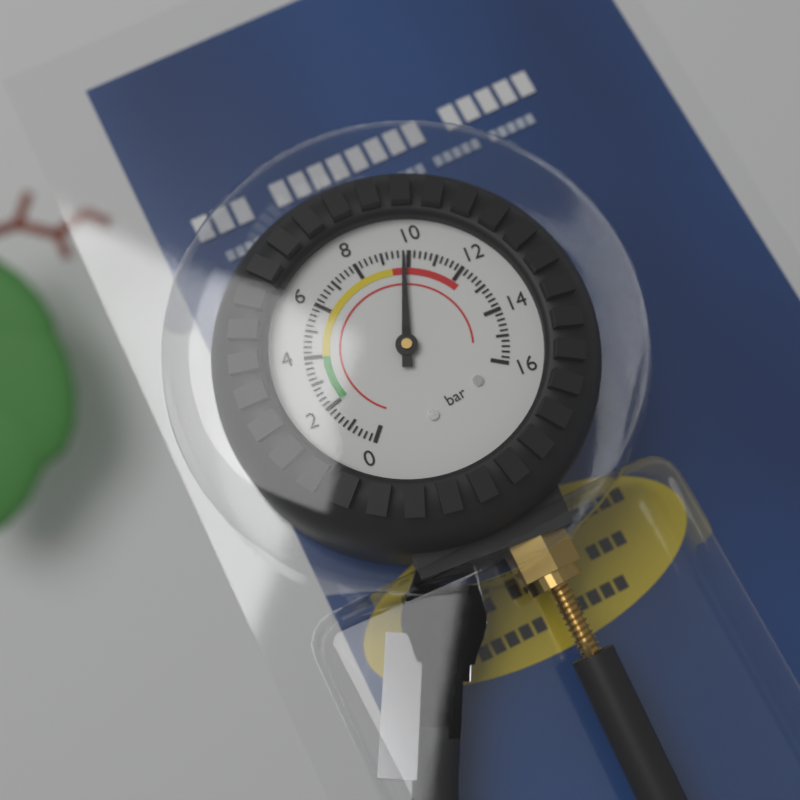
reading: 9.8 bar
